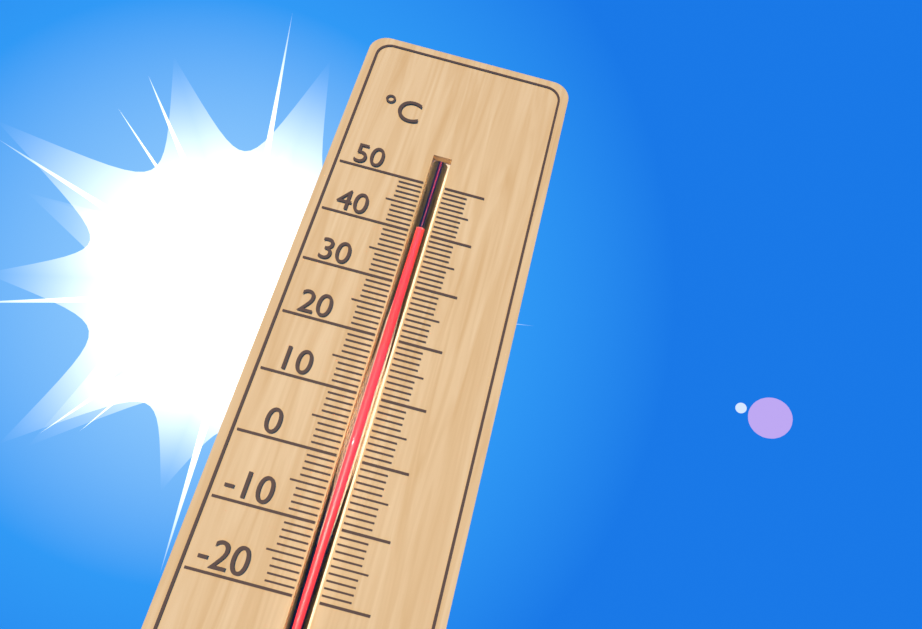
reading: 40 °C
